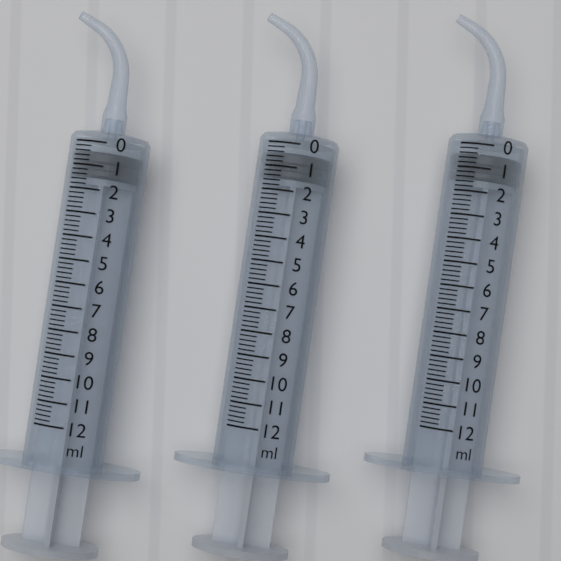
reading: 0.4 ml
